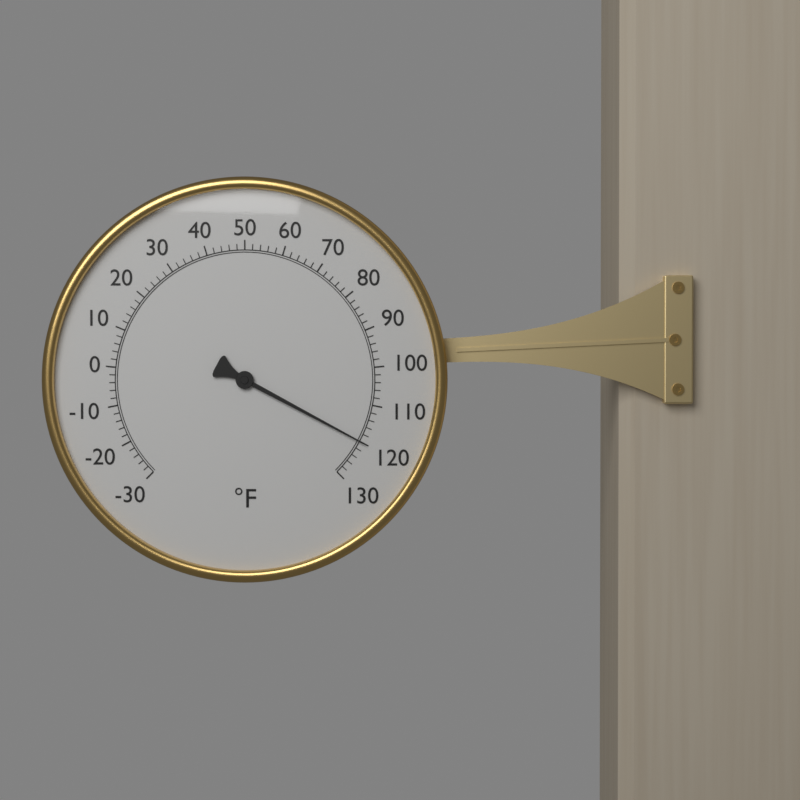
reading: 120 °F
